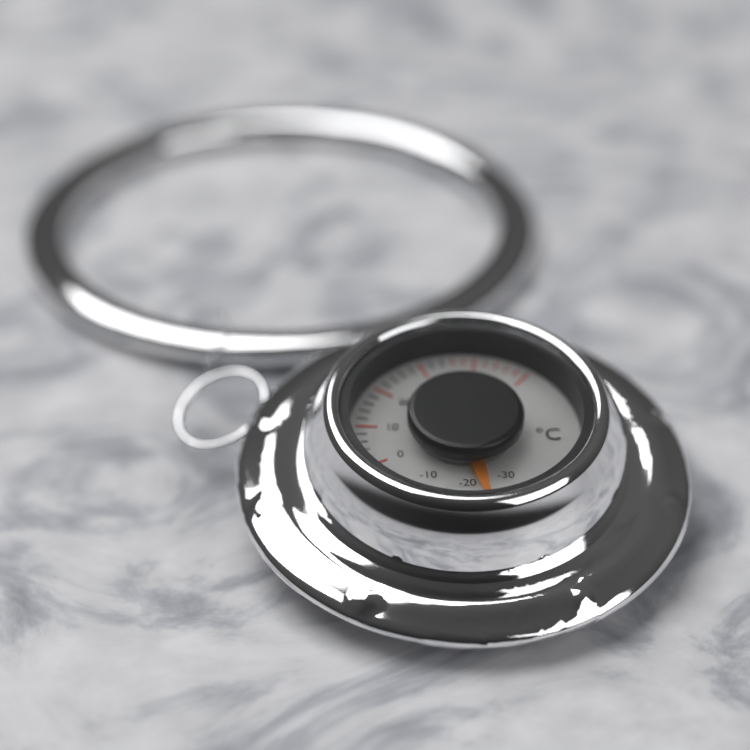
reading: -24 °C
